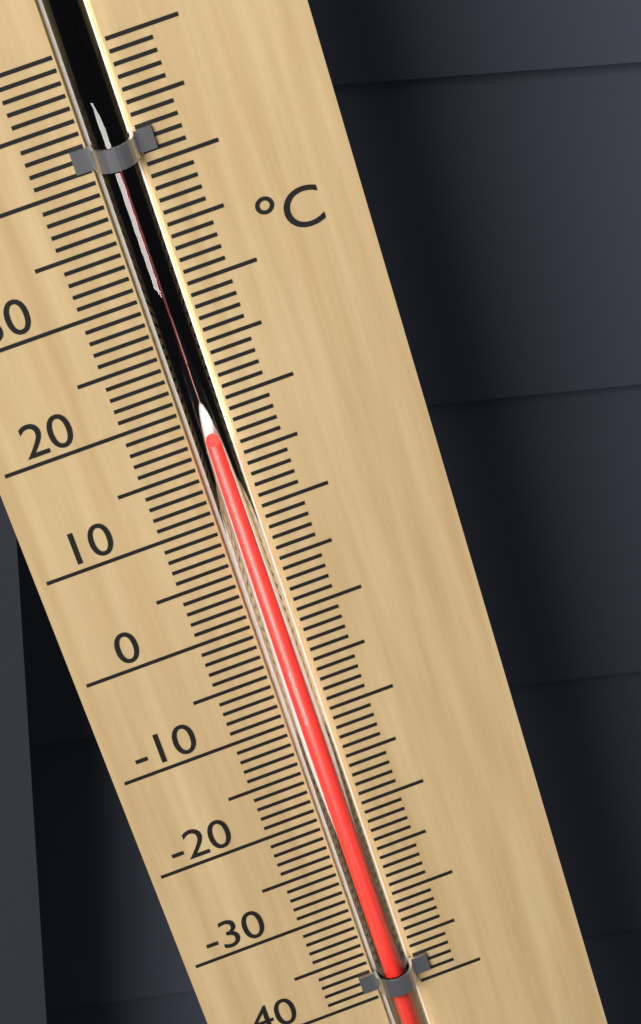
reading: 17 °C
